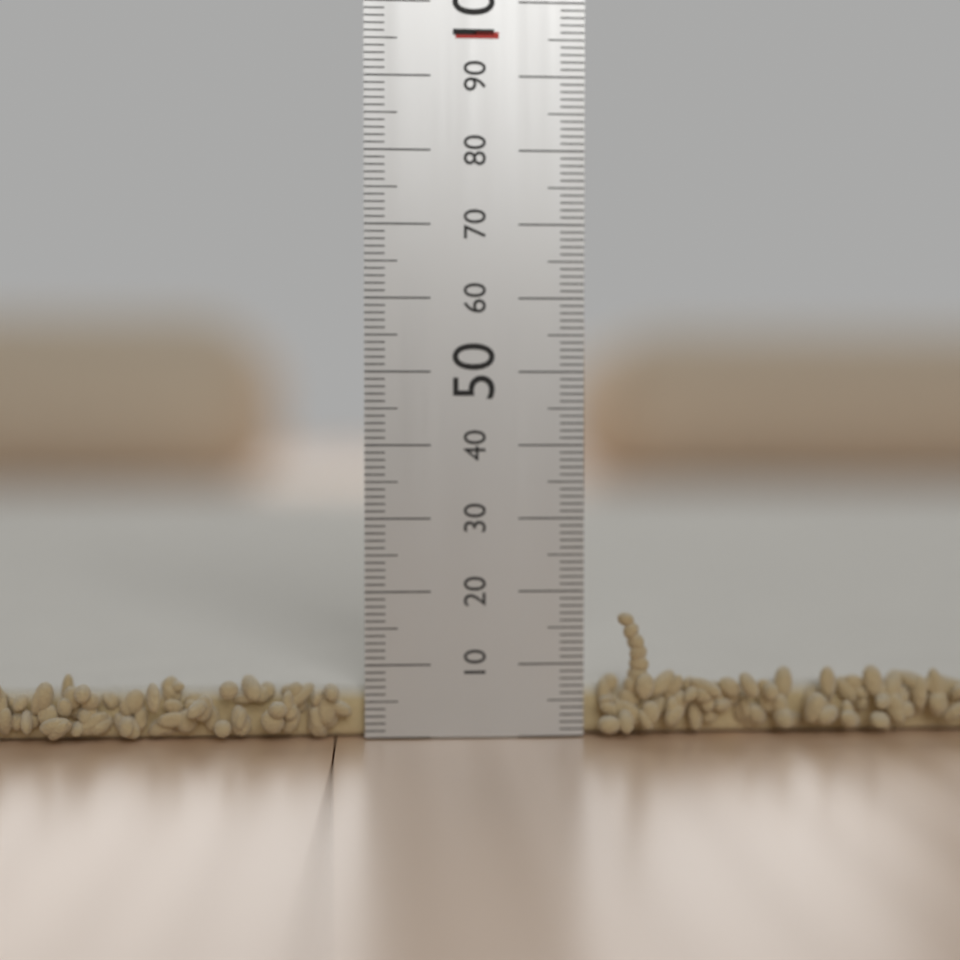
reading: 7 mm
